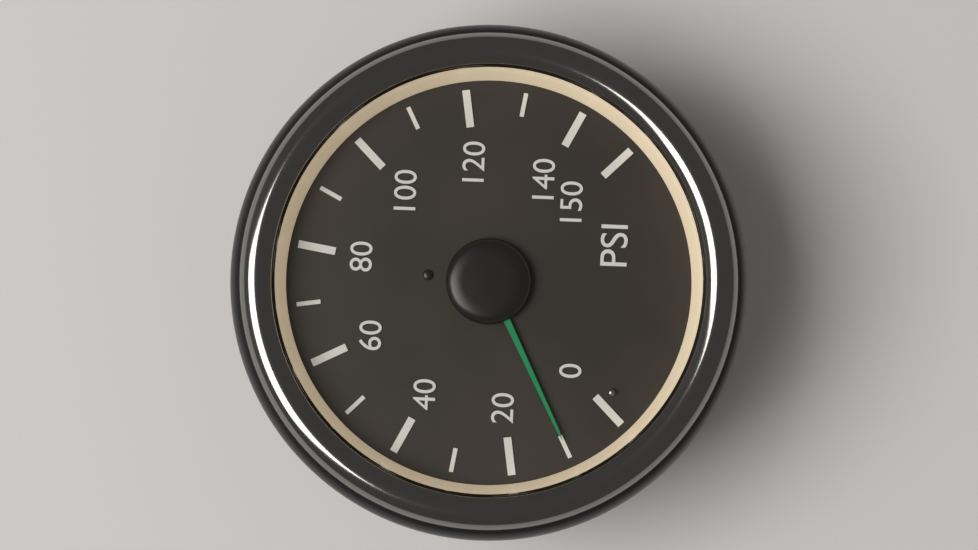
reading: 10 psi
